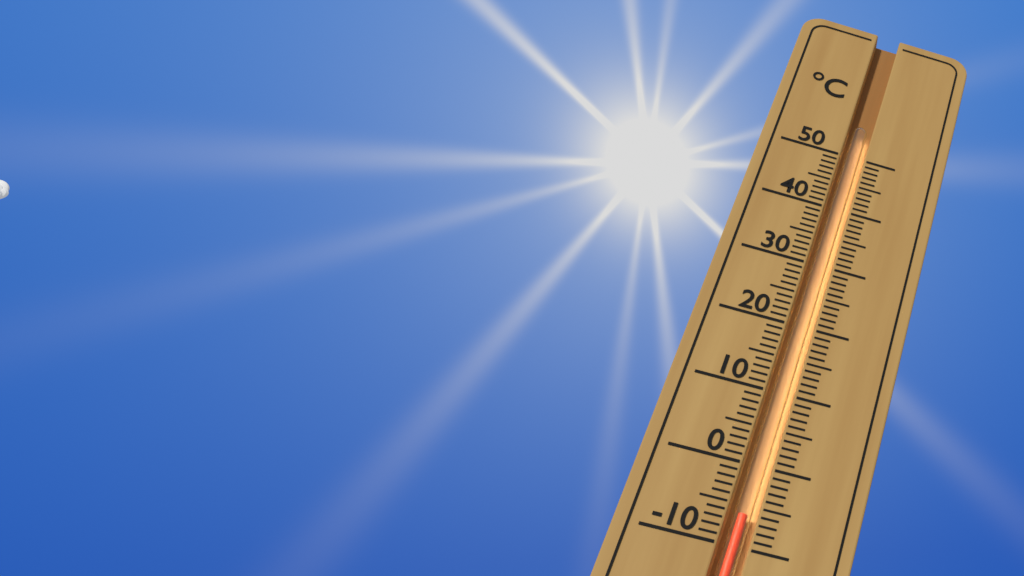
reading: -6 °C
